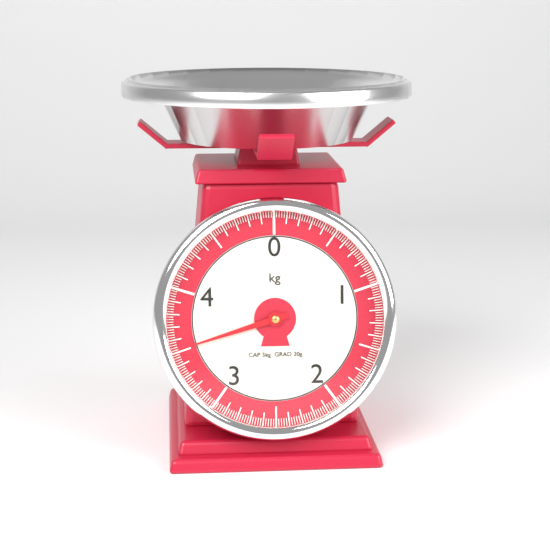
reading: 3.52 kg
